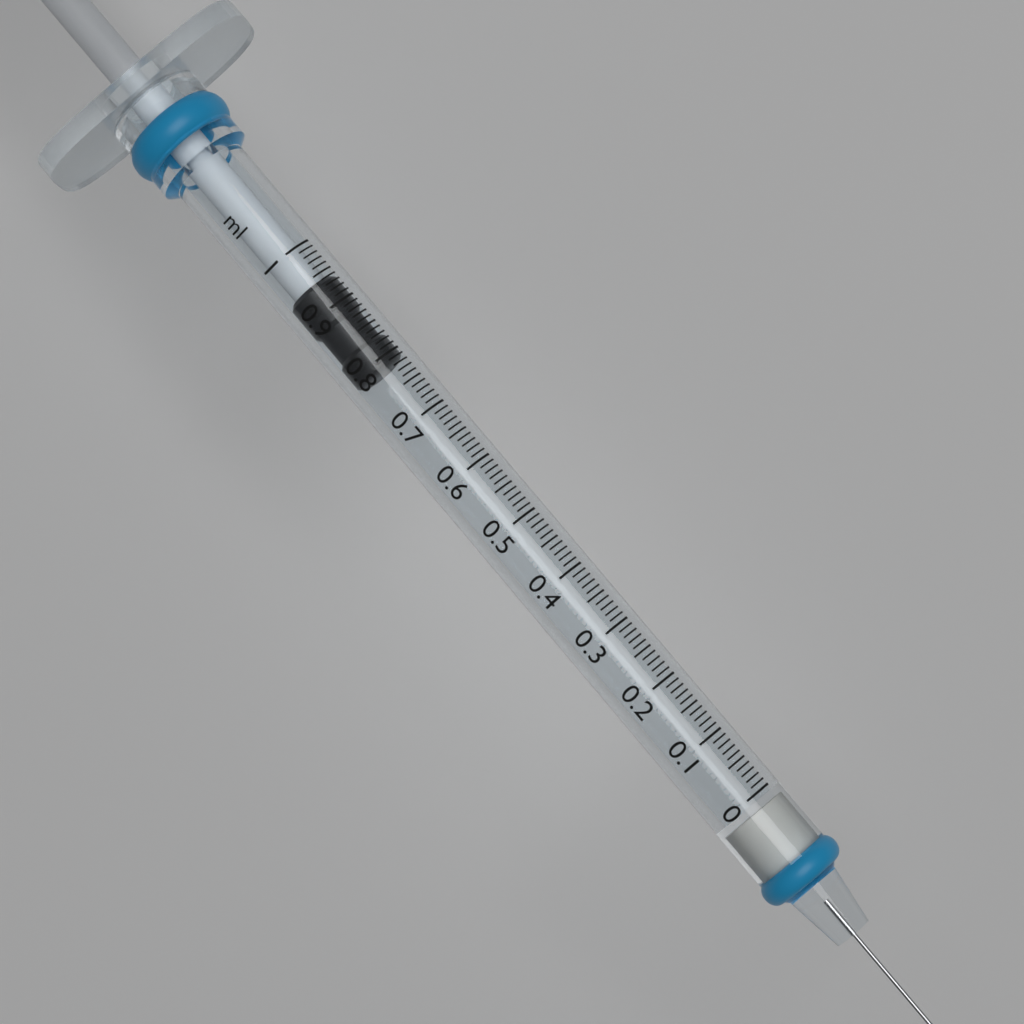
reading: 0.79 ml
